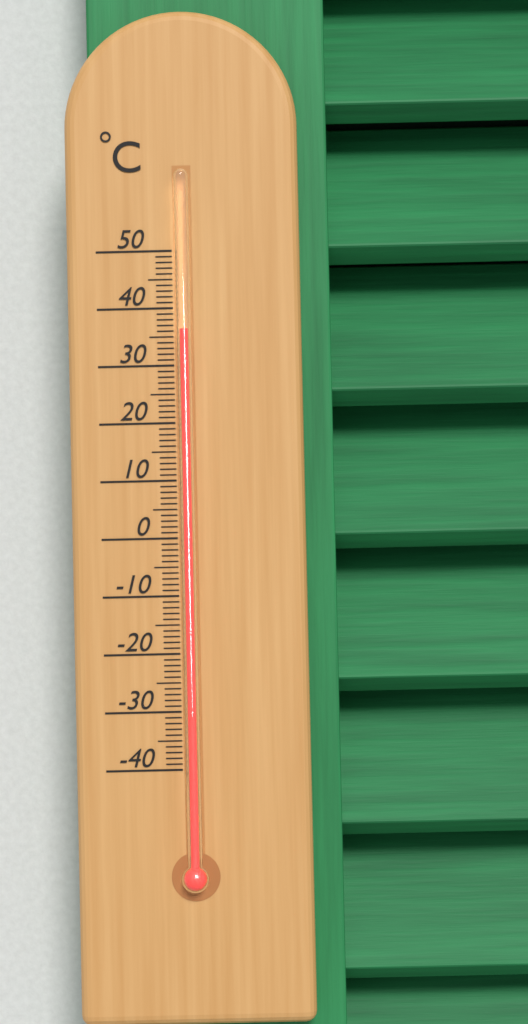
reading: 36 °C
